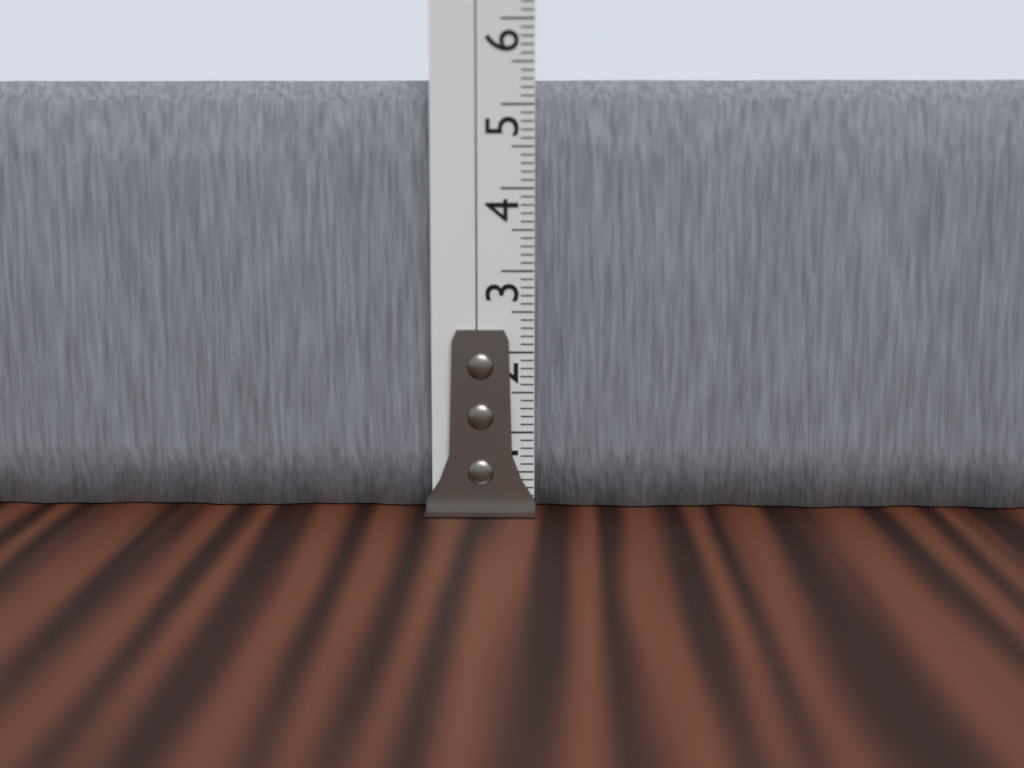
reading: 5.3 cm
